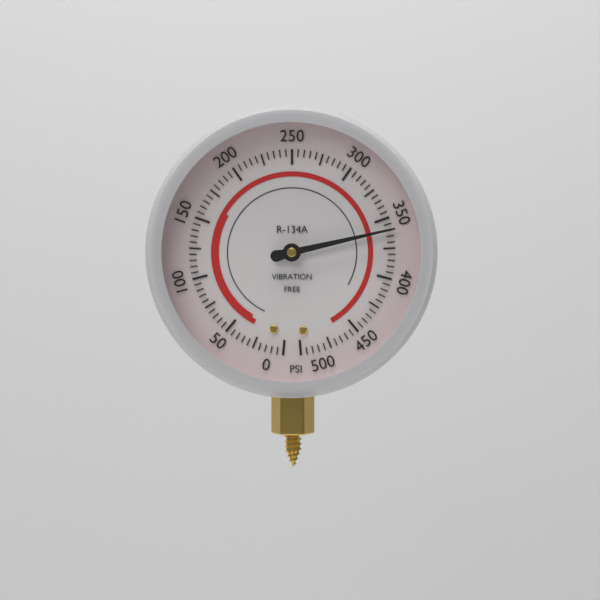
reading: 360 psi
